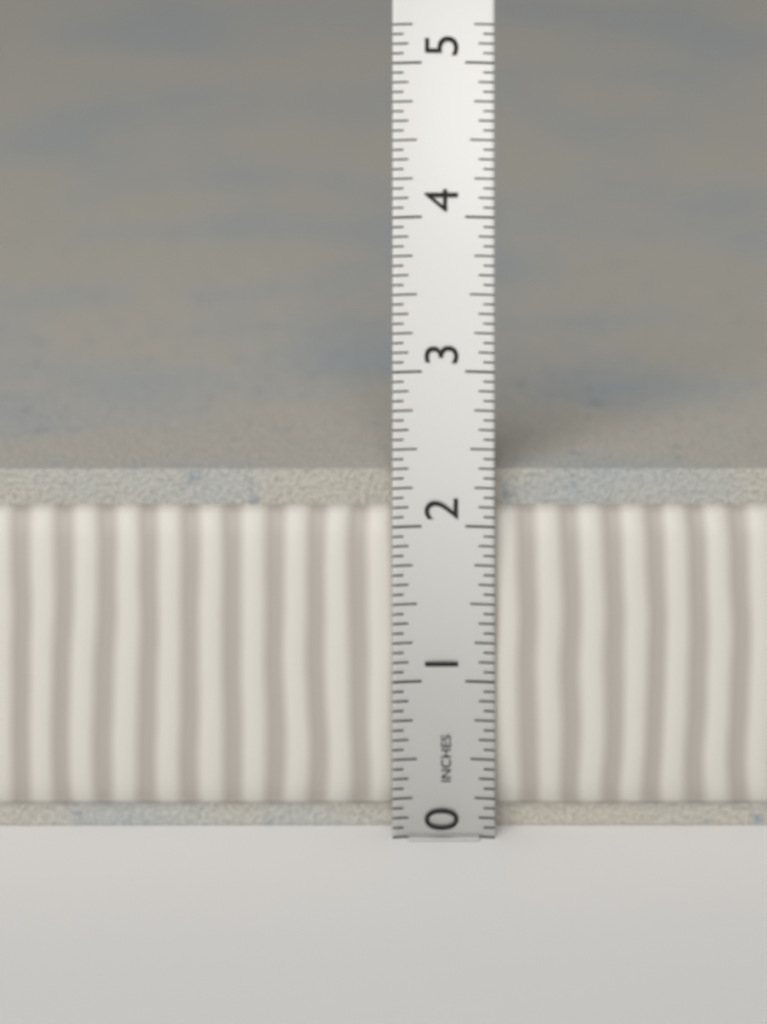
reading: 2.3125 in
